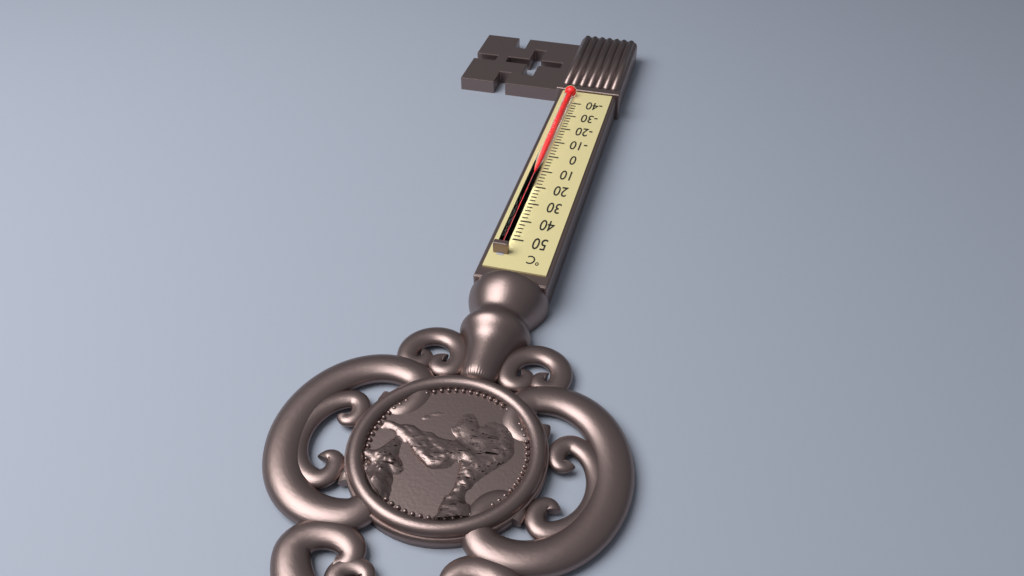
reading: 20 °C
